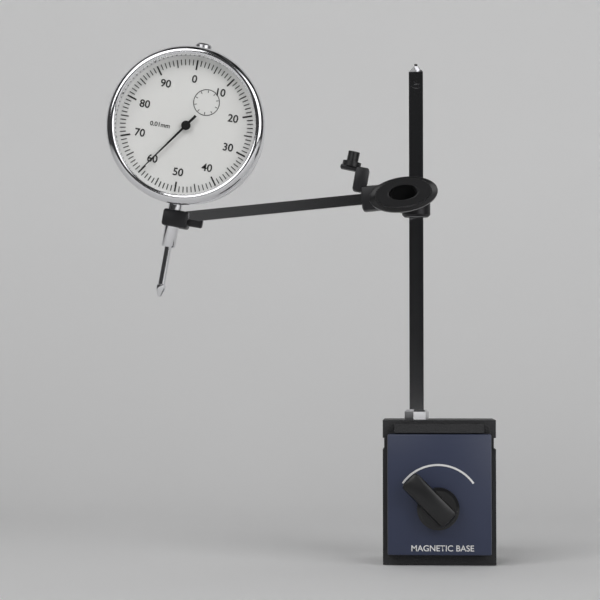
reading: 0.60 mm
